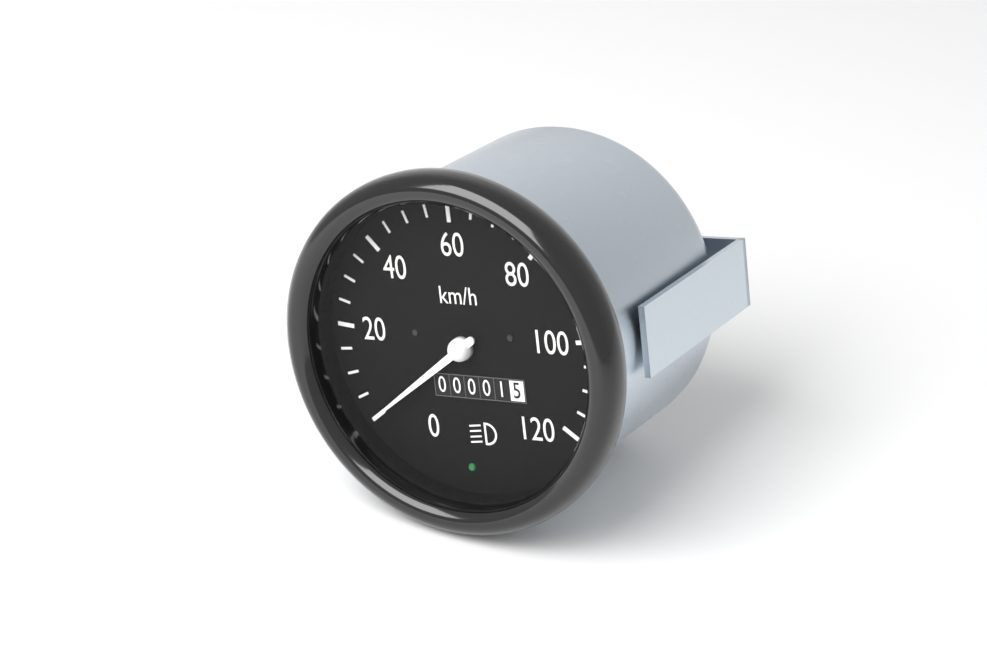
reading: 0 km/h
